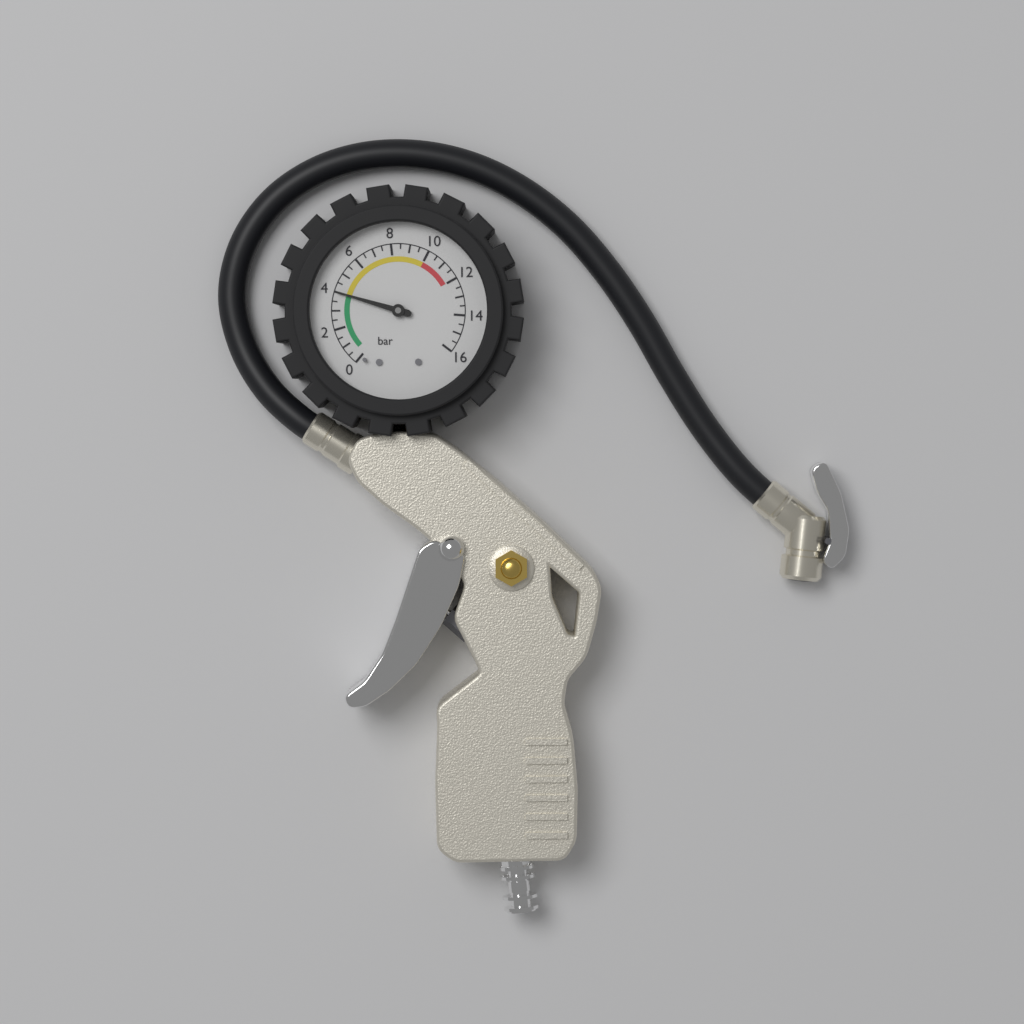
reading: 4.0 bar
